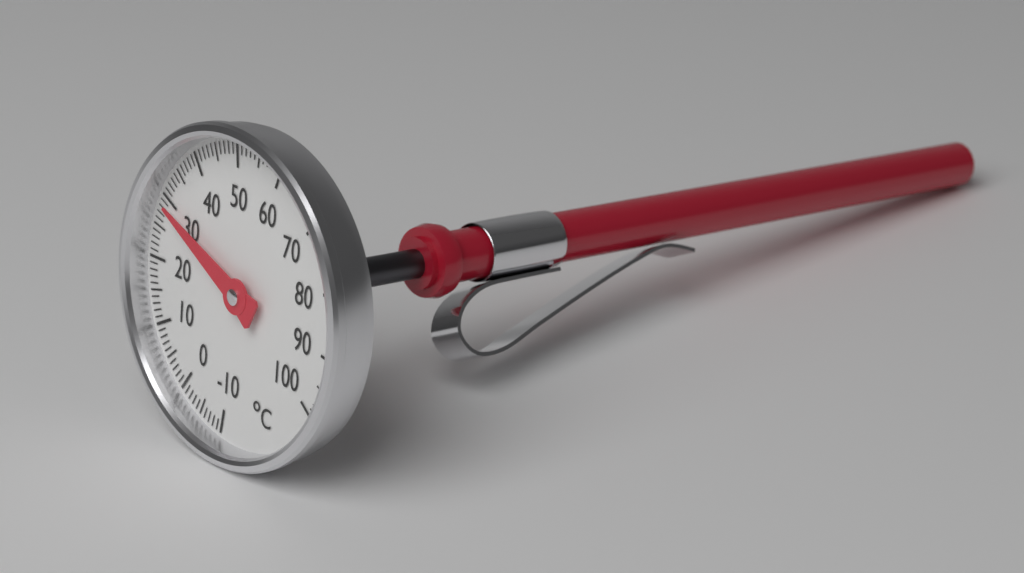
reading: 29 °C
